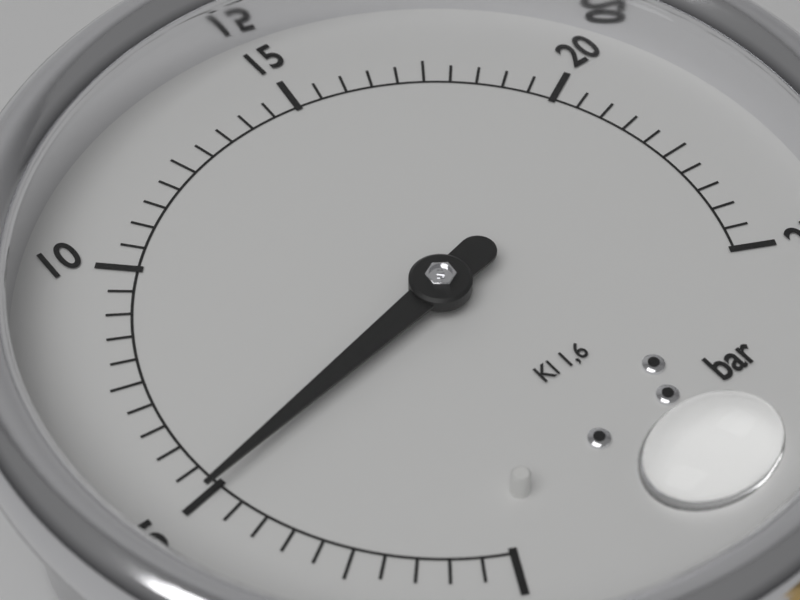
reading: 5.0 bar
